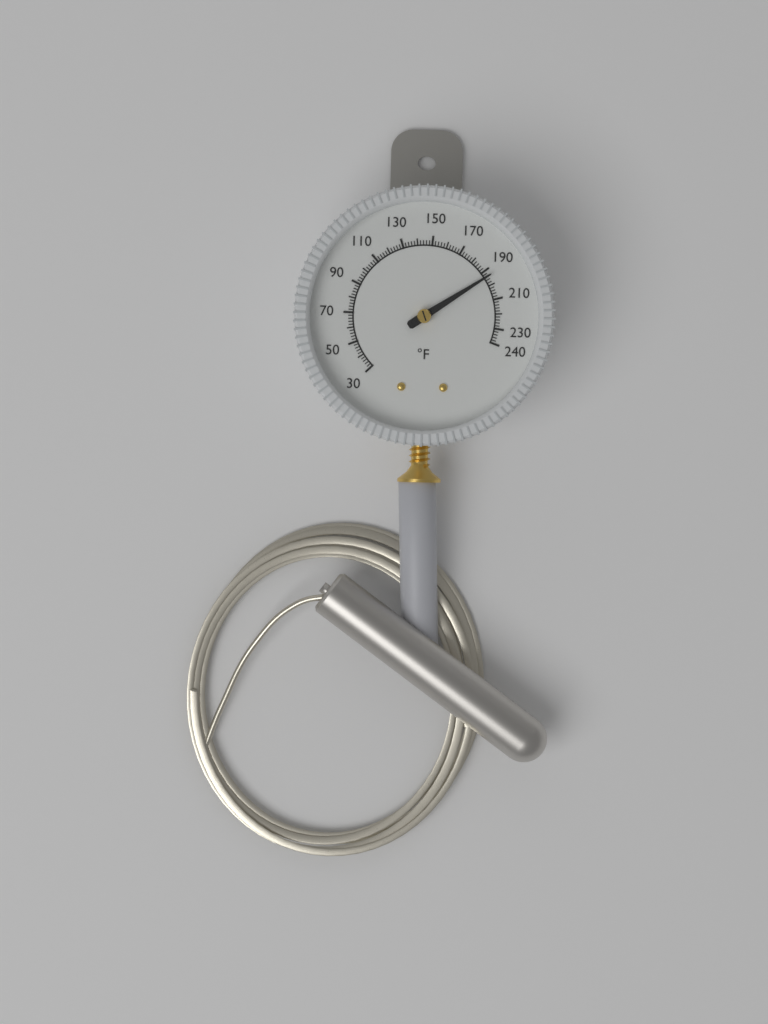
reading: 194 °F
